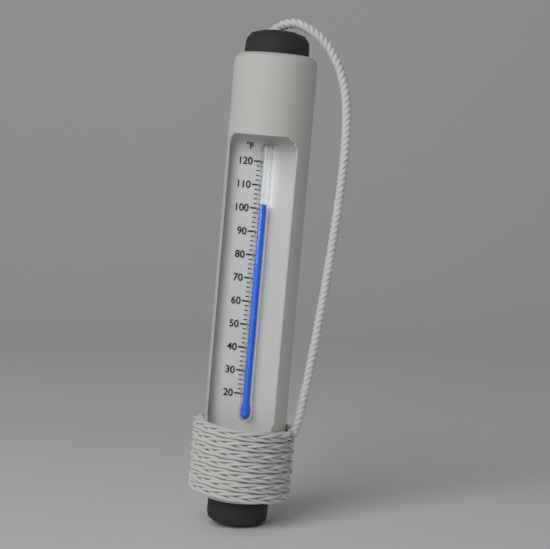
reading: 102 °F
